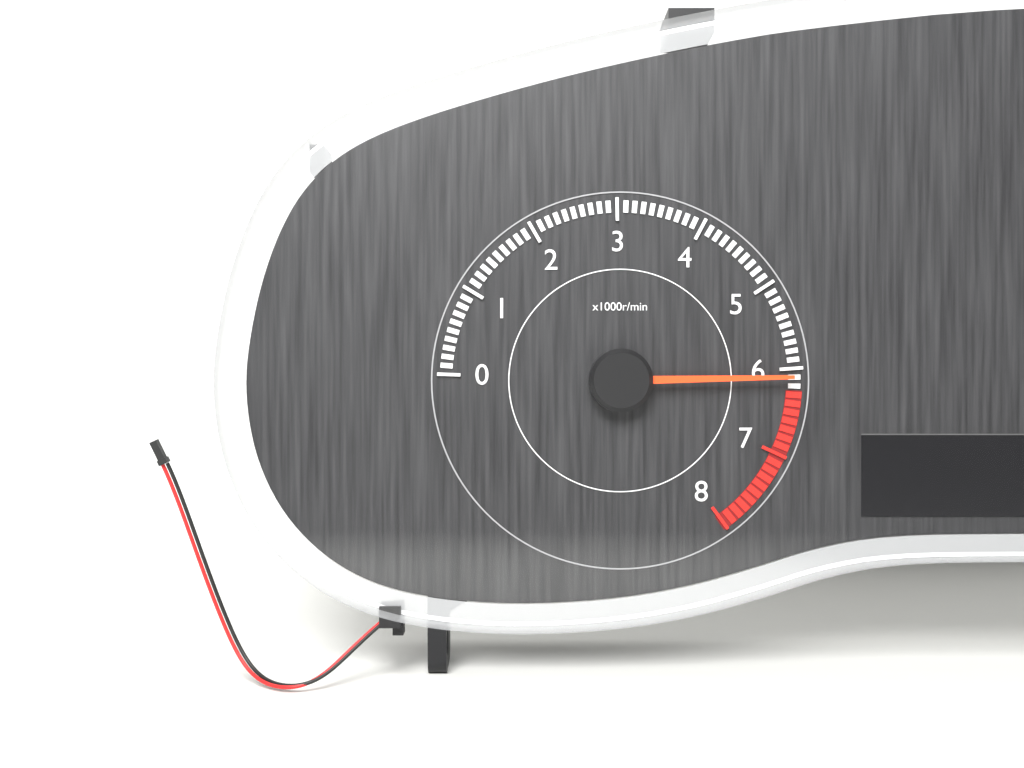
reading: 6100 r/min
